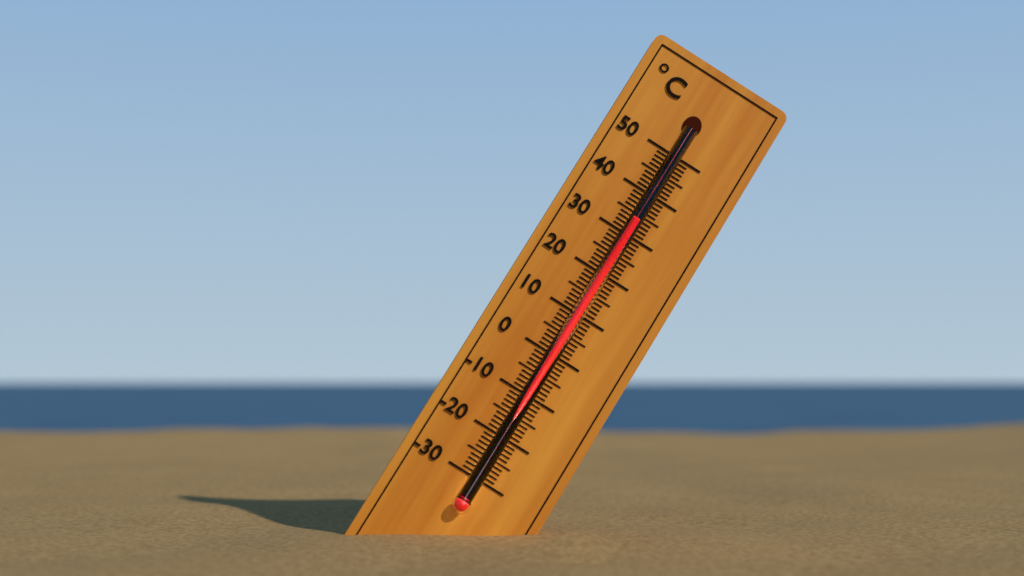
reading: 33 °C
